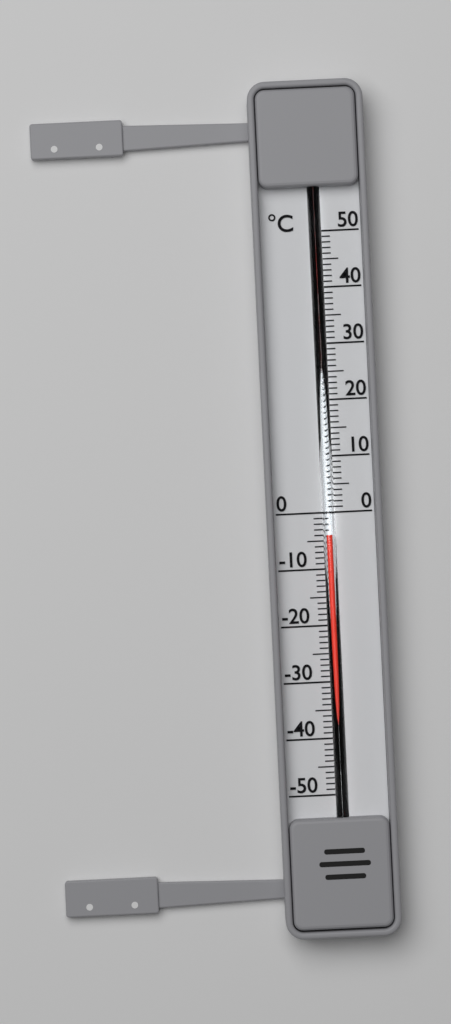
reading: -4 °C
